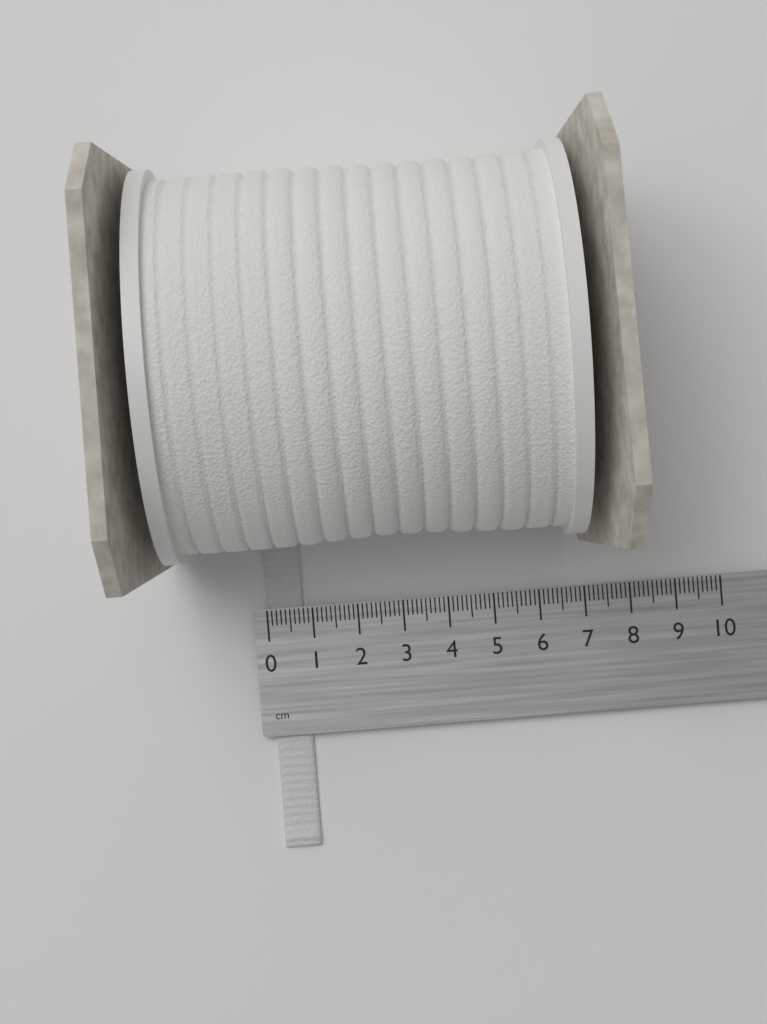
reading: 0.8 cm
